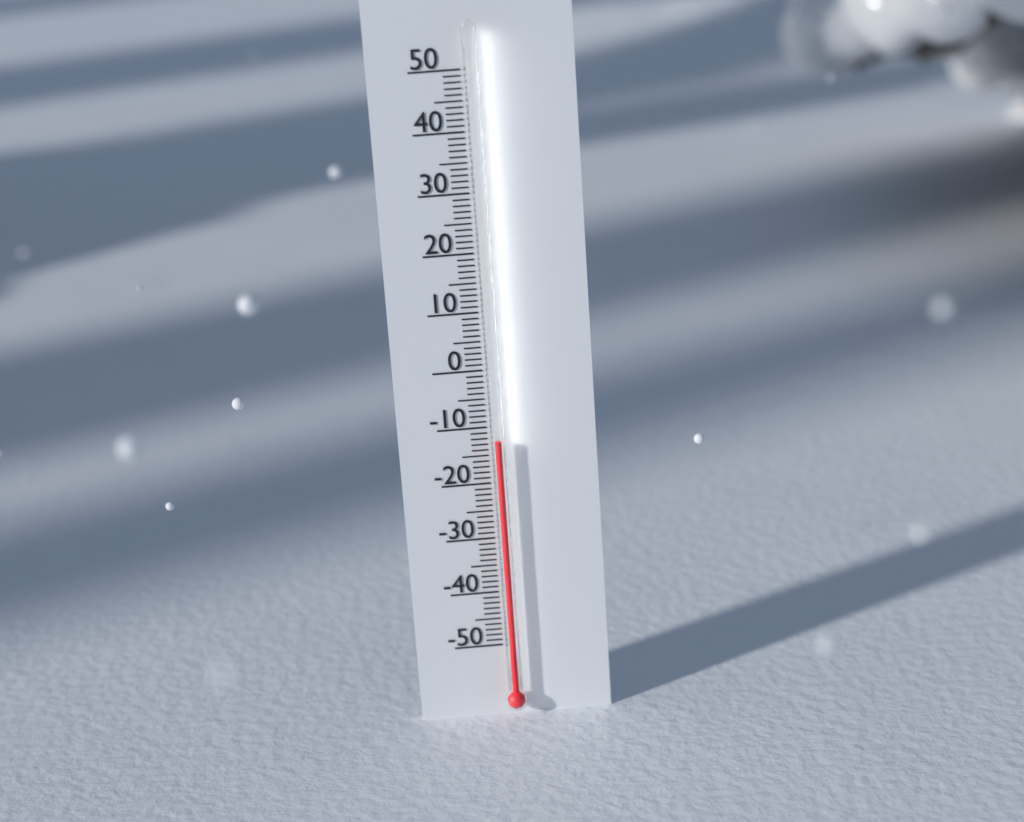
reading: -12 (no unit)
